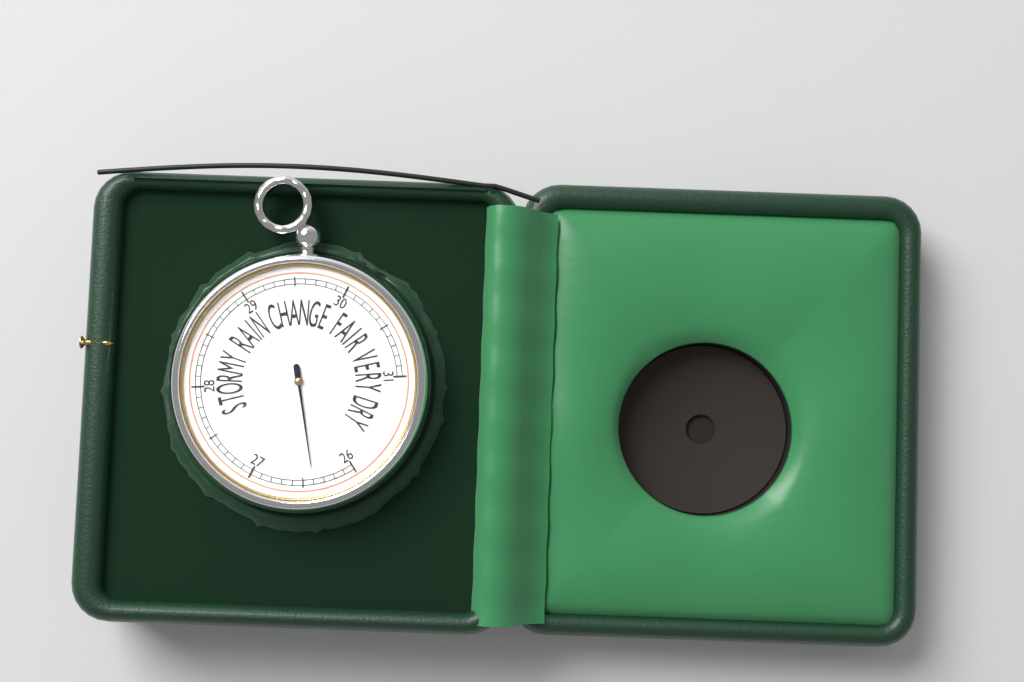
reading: 26.4 inHg
